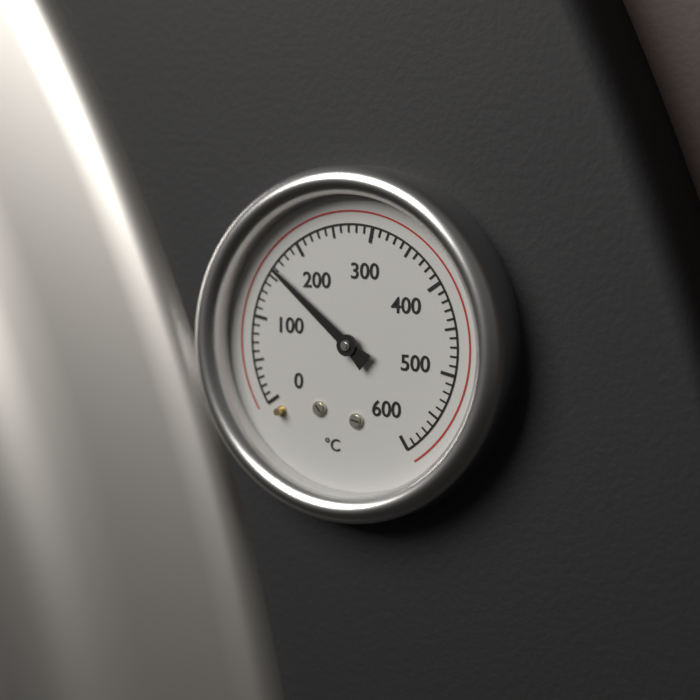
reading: 160 °C
